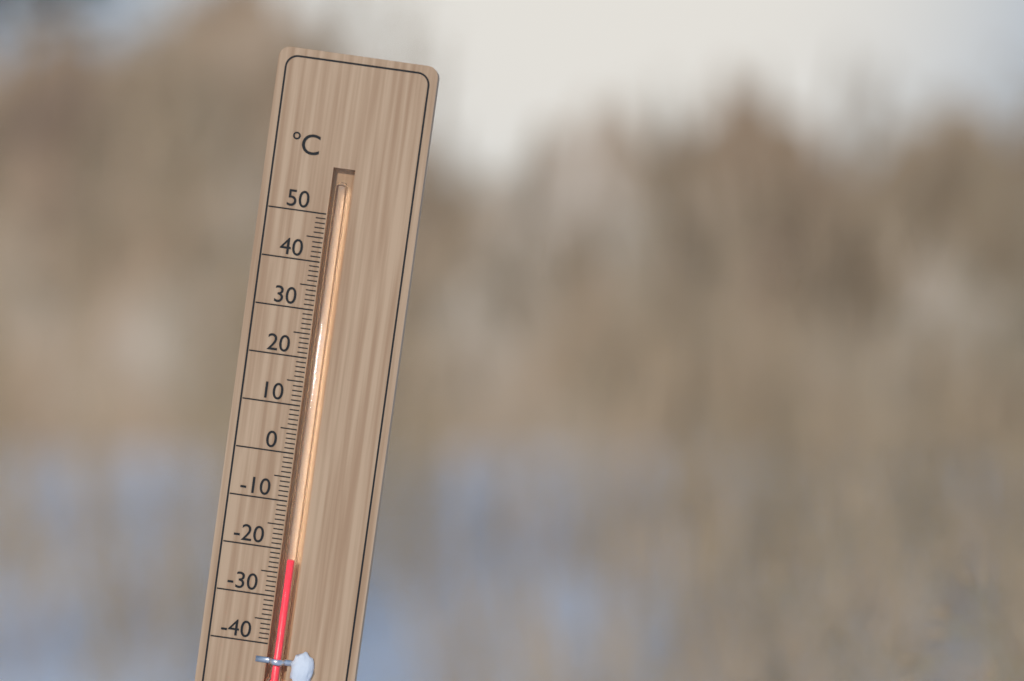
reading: -22 °C
